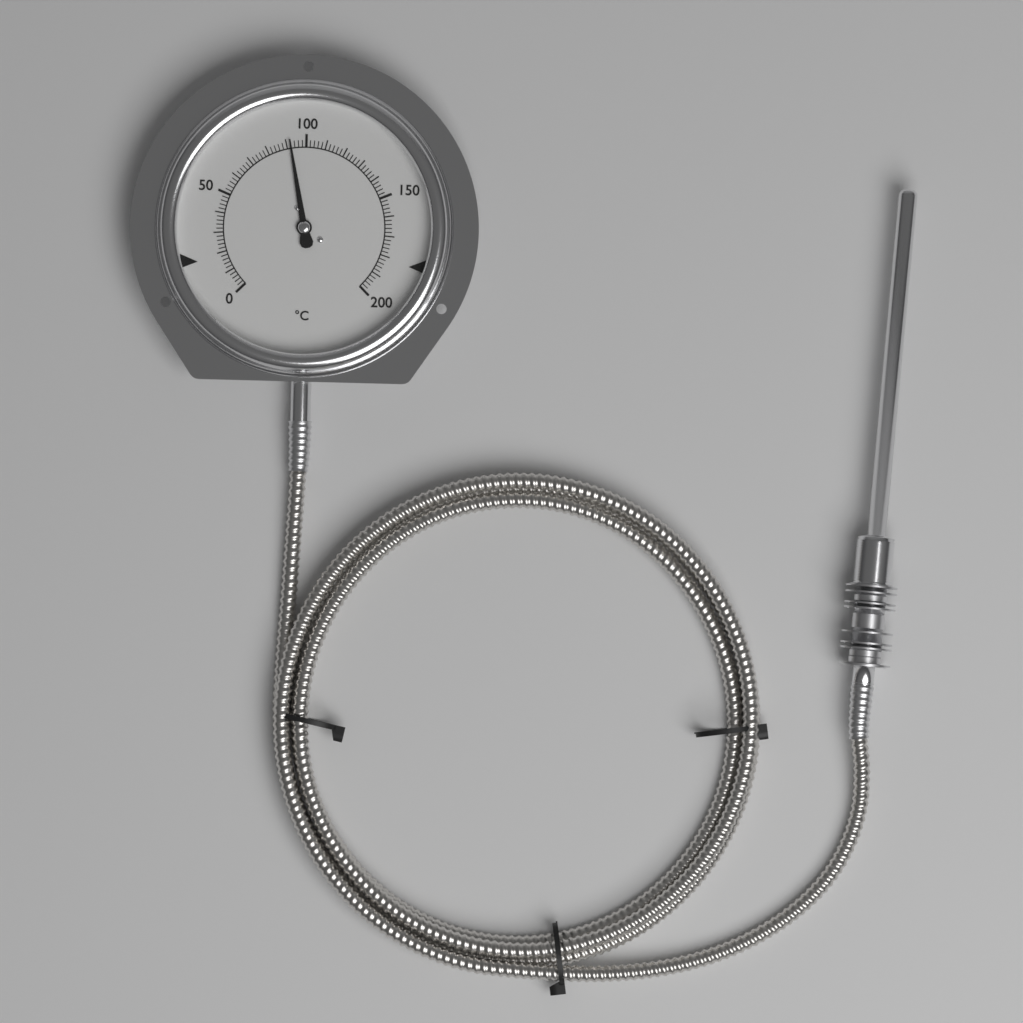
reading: 92 °C
